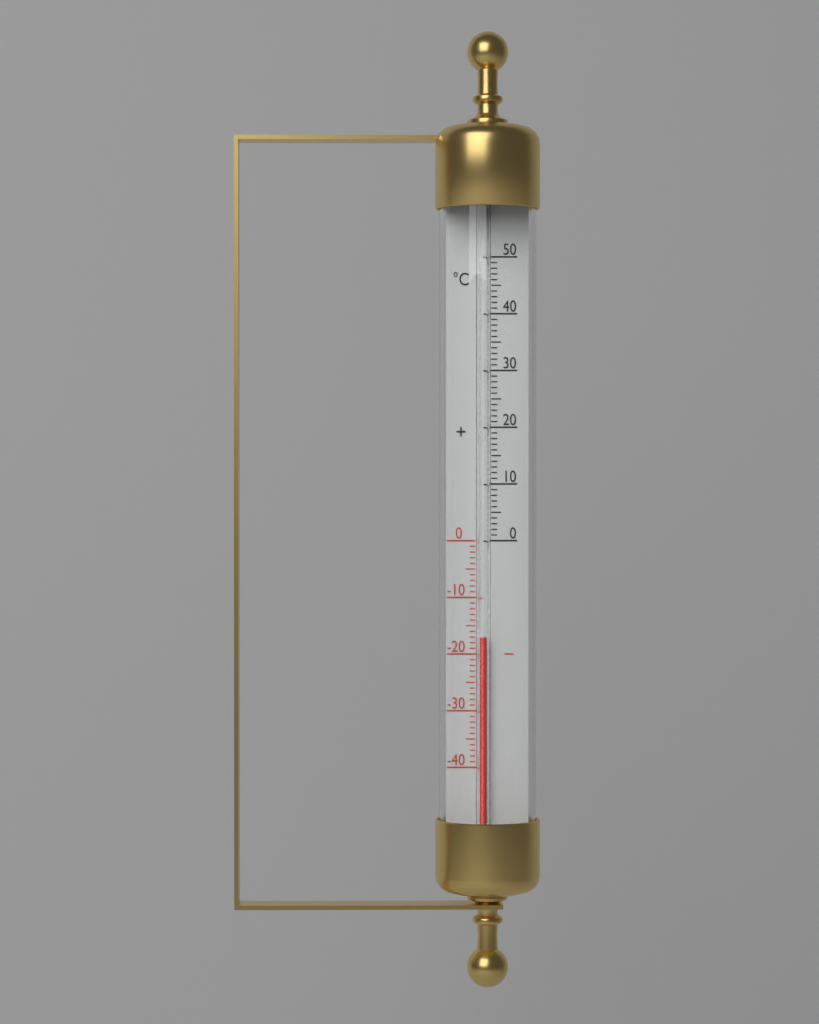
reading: -17 °C
